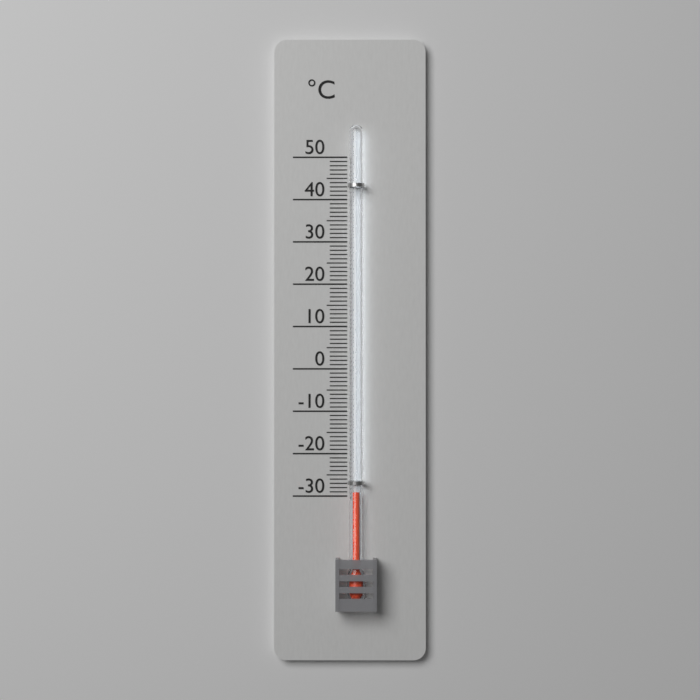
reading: -29 °C
